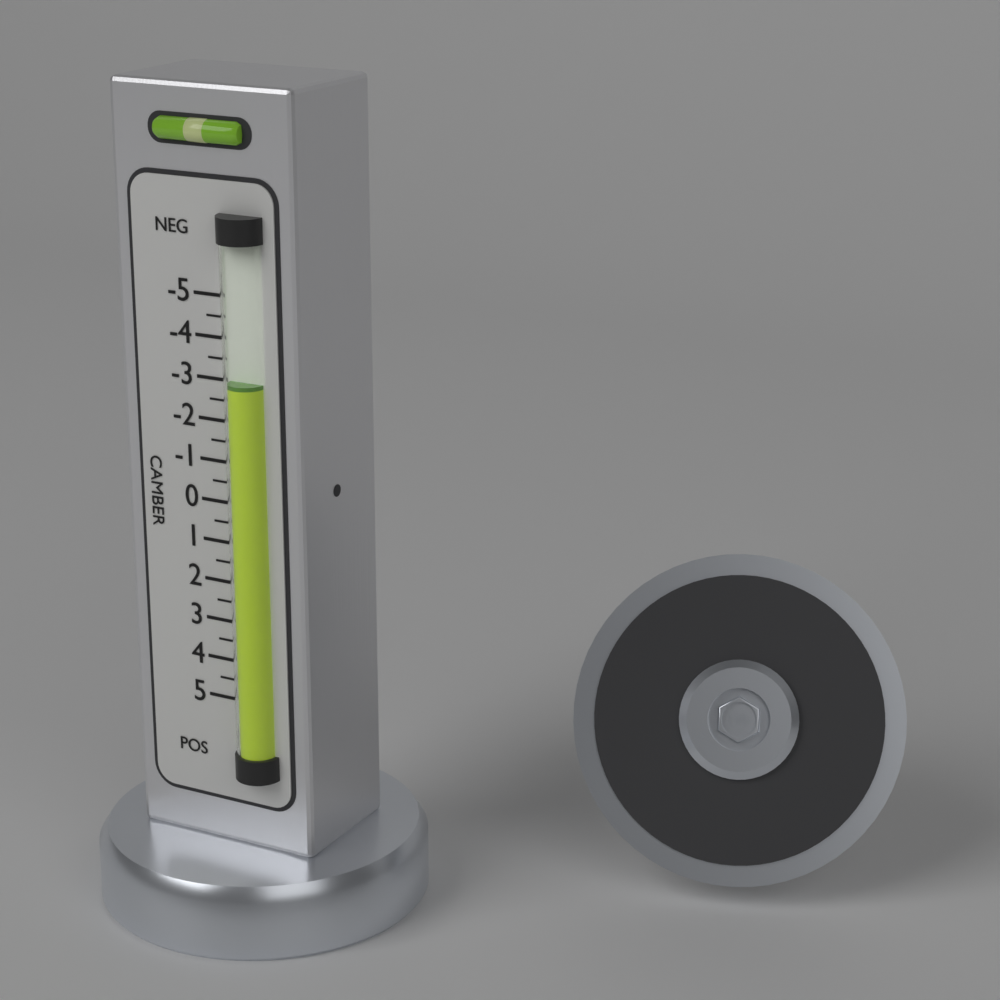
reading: -3.0 (no unit)
